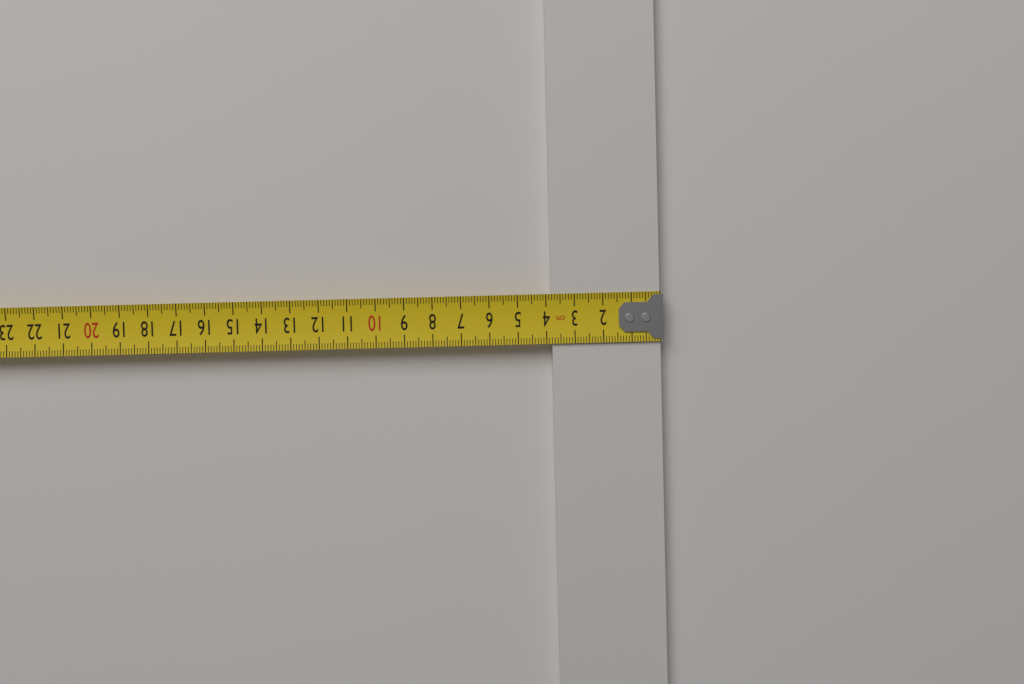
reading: 3.8 cm
